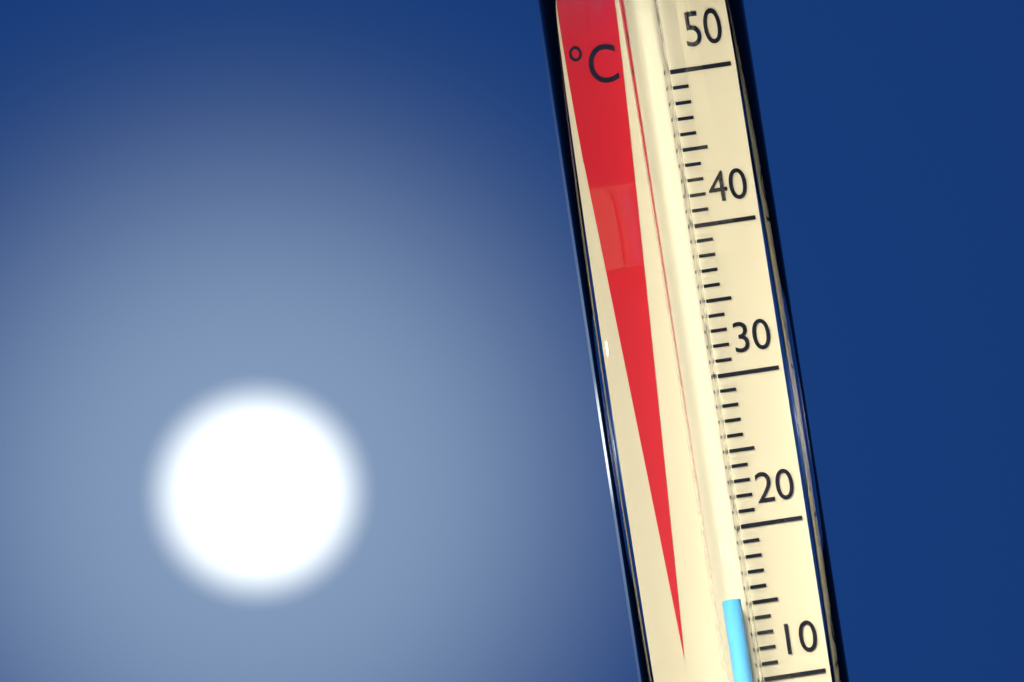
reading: 15 °C
